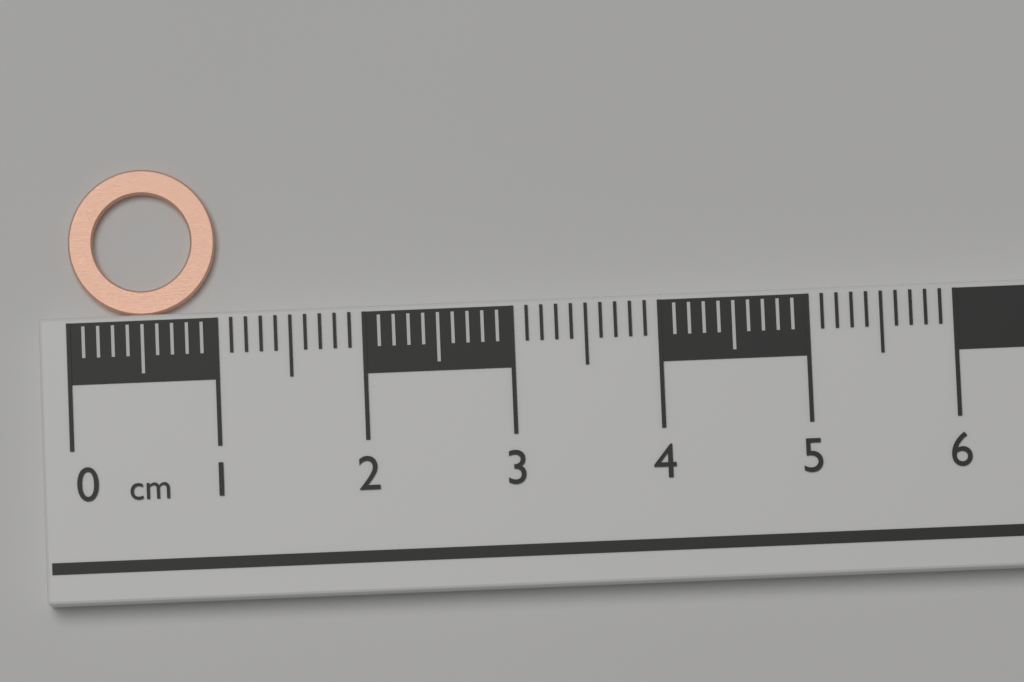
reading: 1.0 cm
